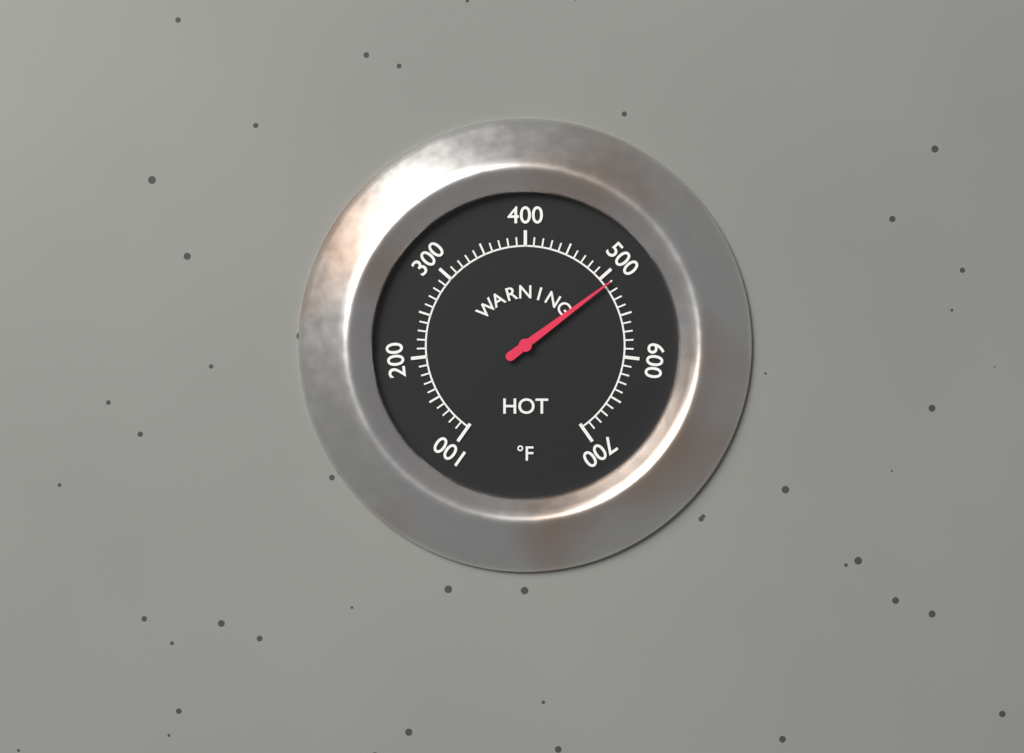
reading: 510 °F
